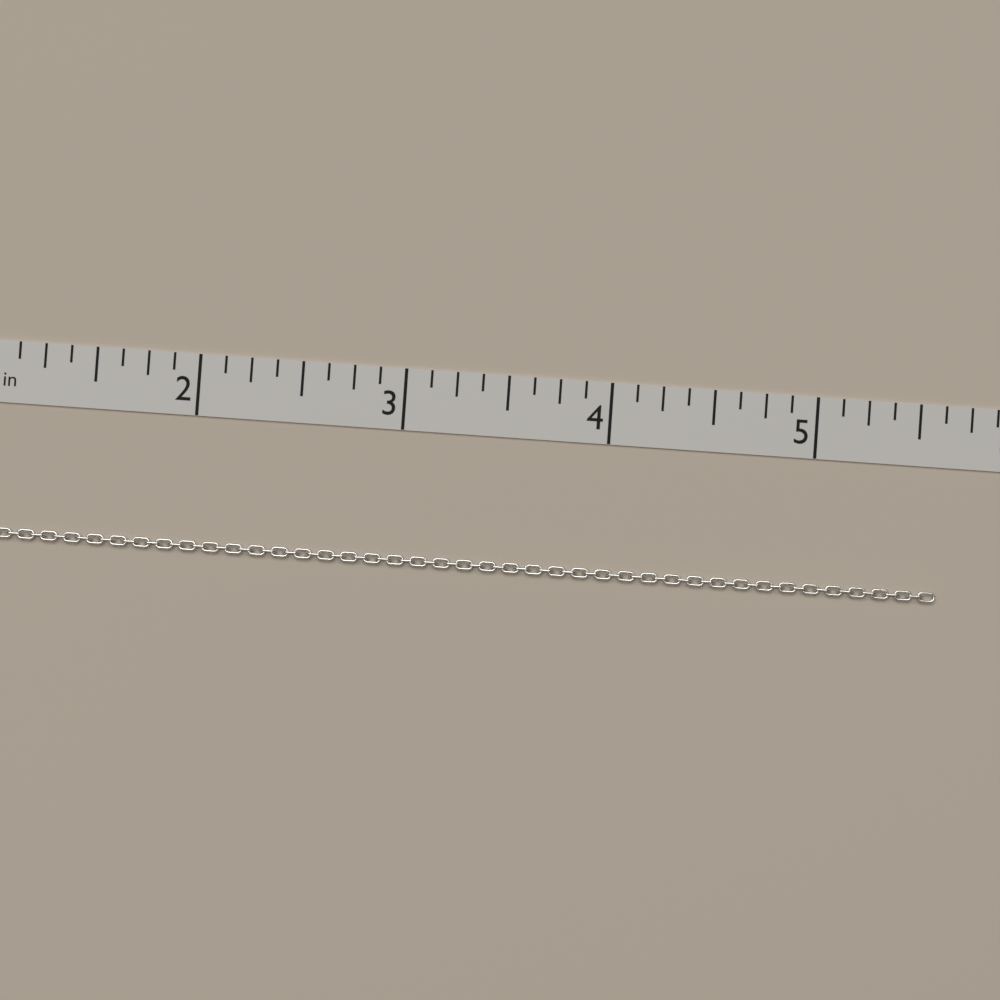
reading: 5.625 in
